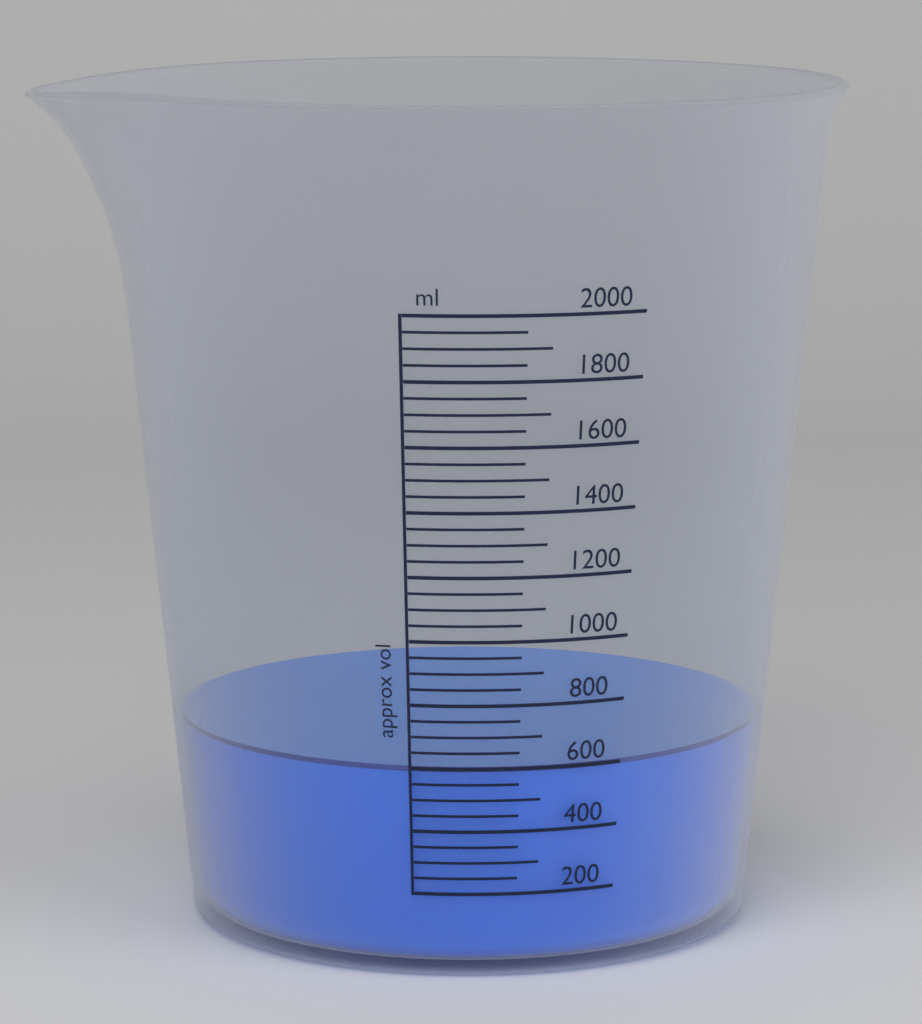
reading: 600 ml
